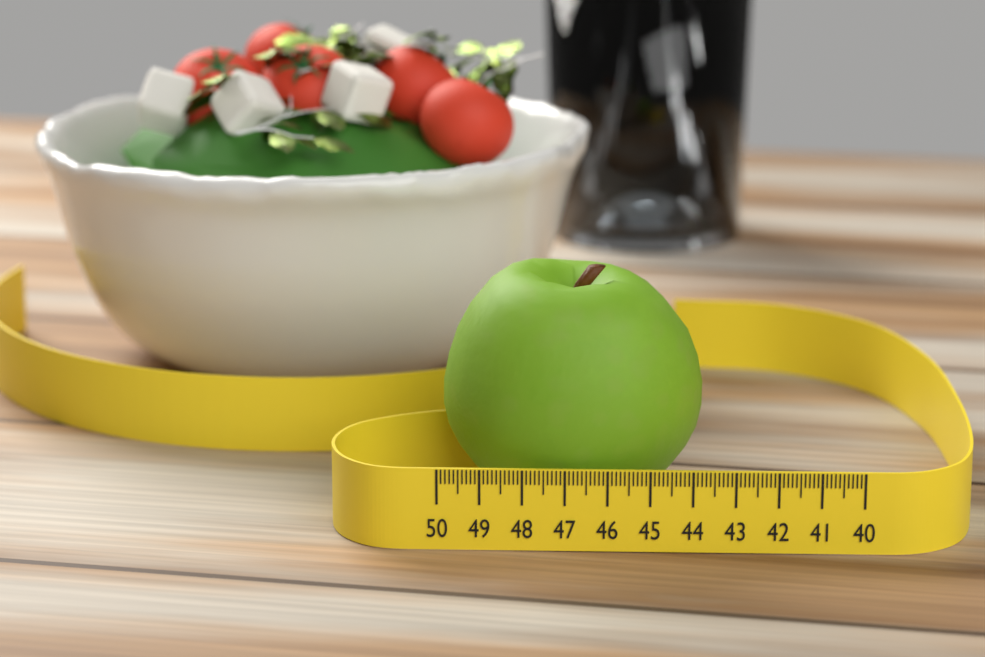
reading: 43.7 (no unit)
